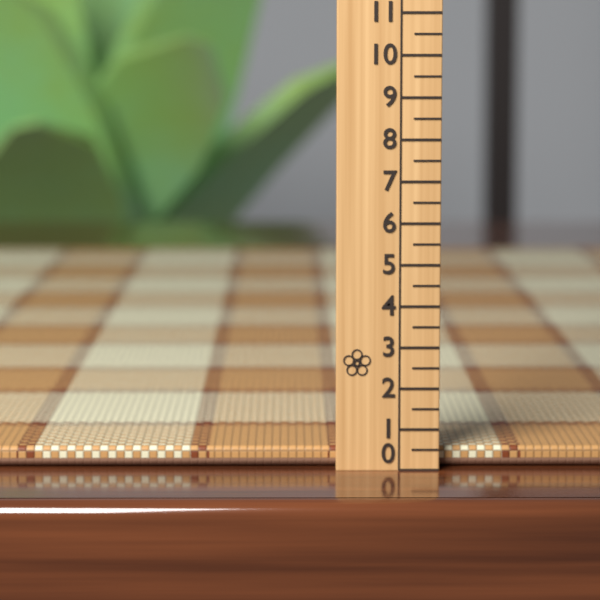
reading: 0.5 (no unit)
